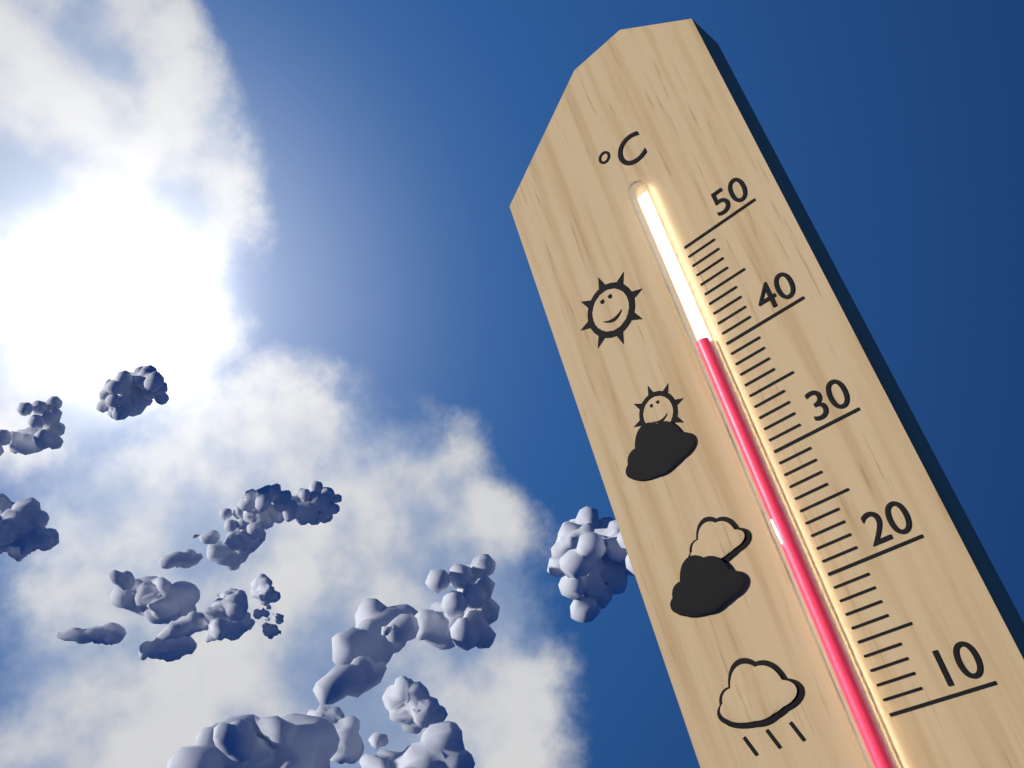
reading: 41 °C
